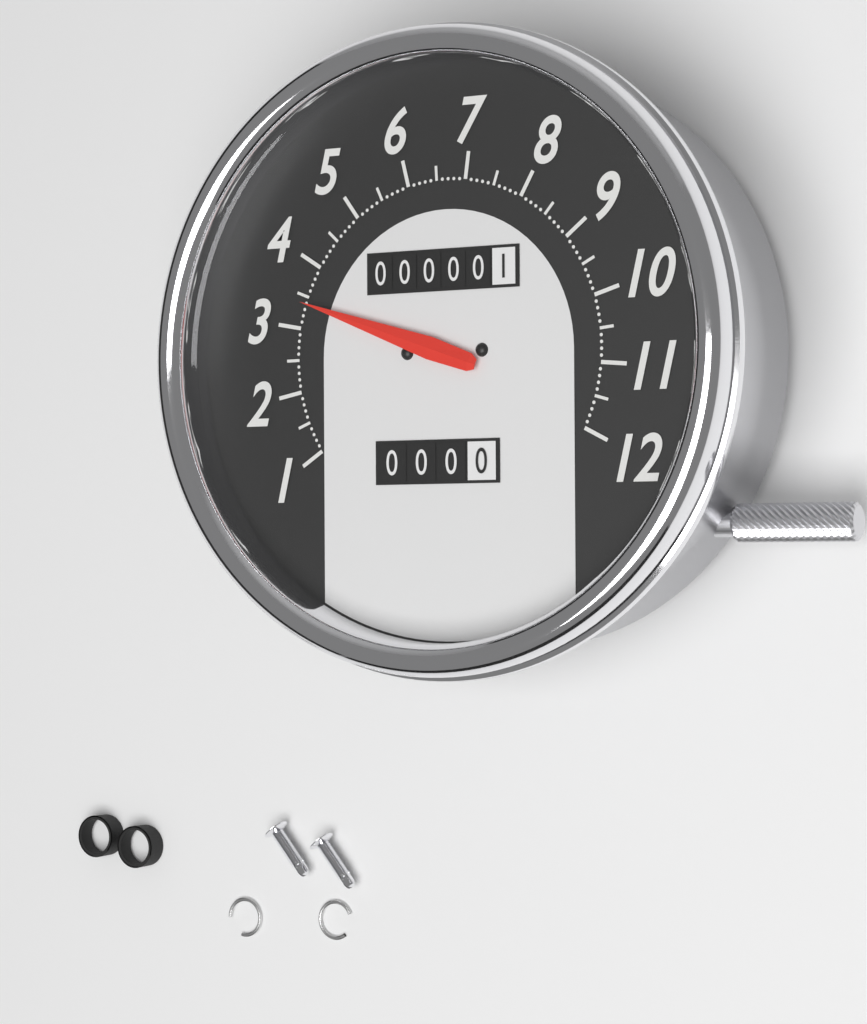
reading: 3.4 (no unit)
